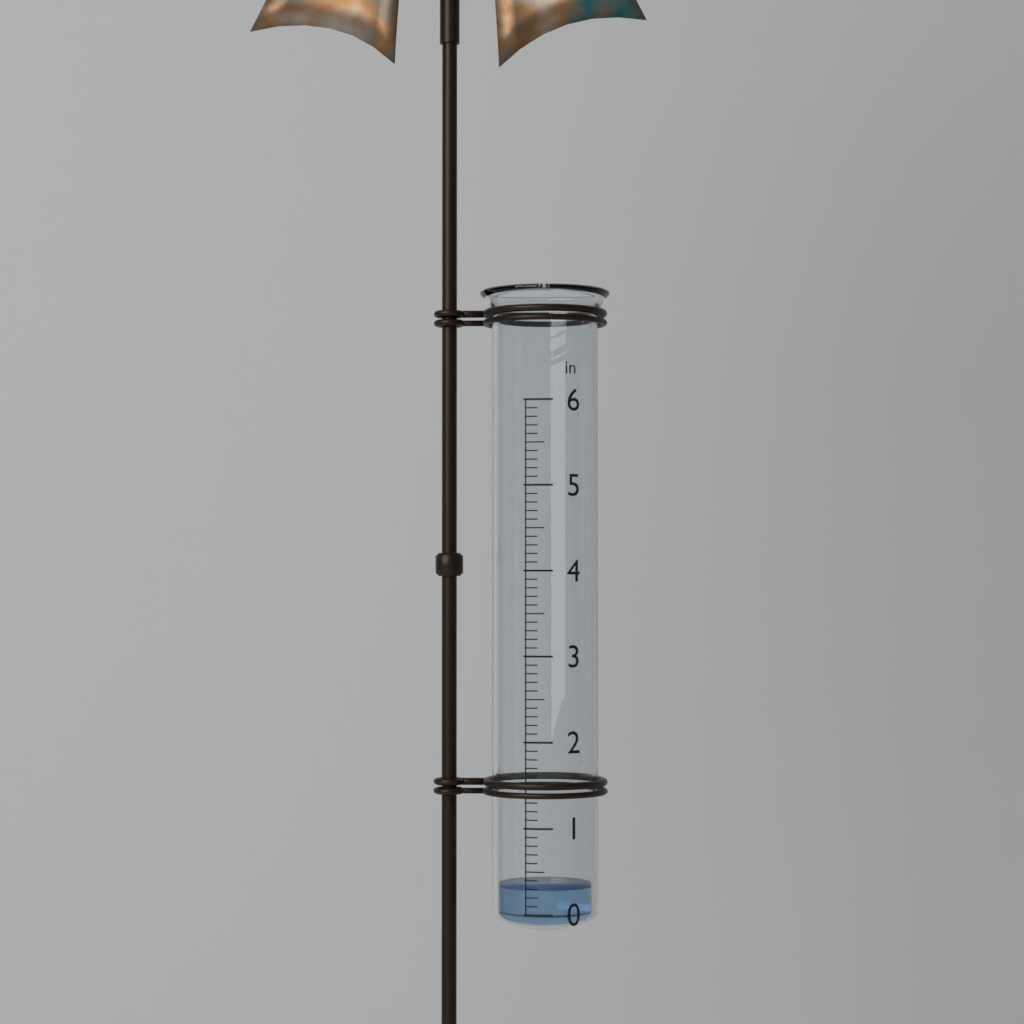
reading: 0.3 in
